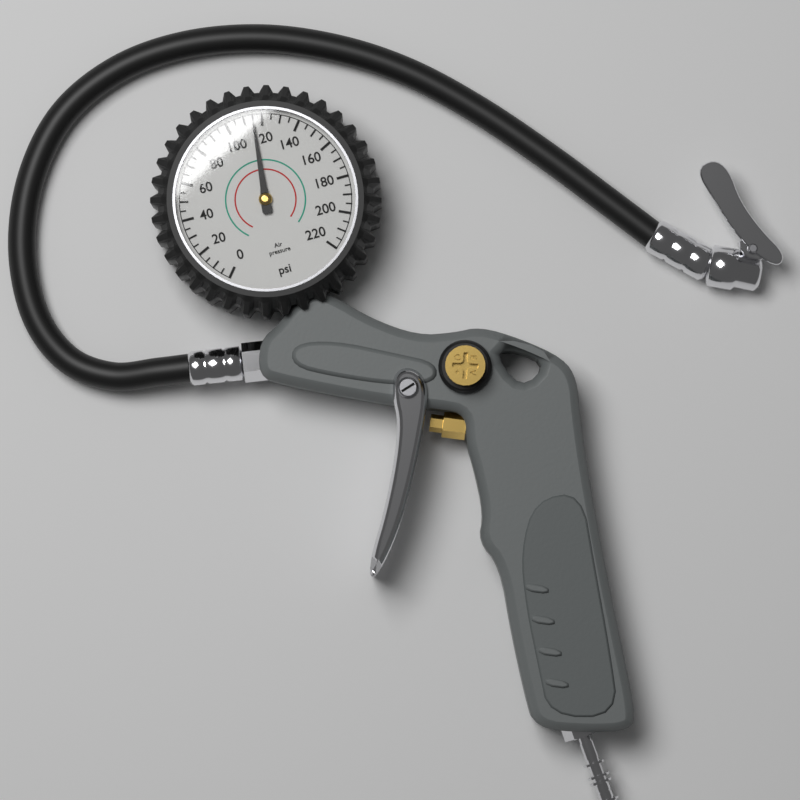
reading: 115 psi
